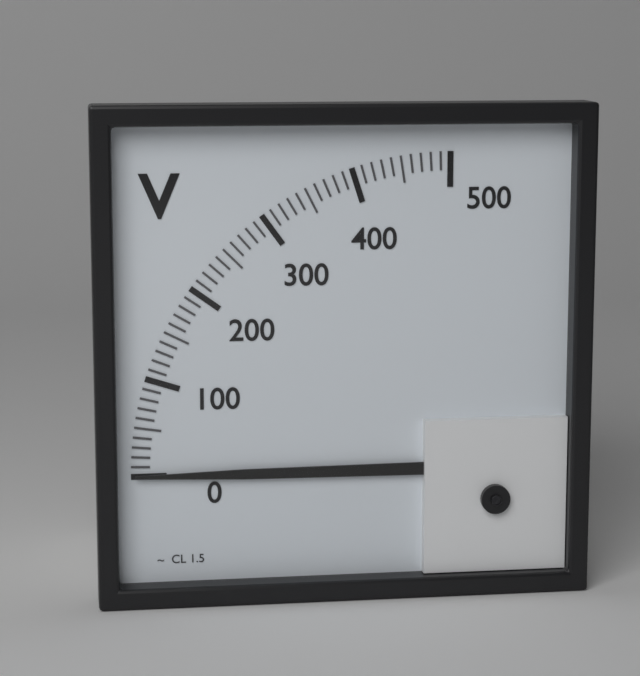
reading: 0 V
